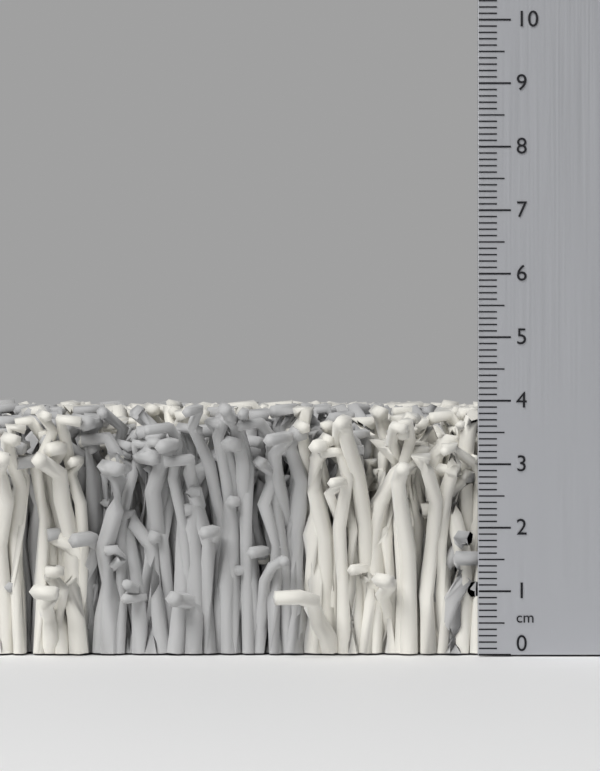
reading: 4.0 cm
